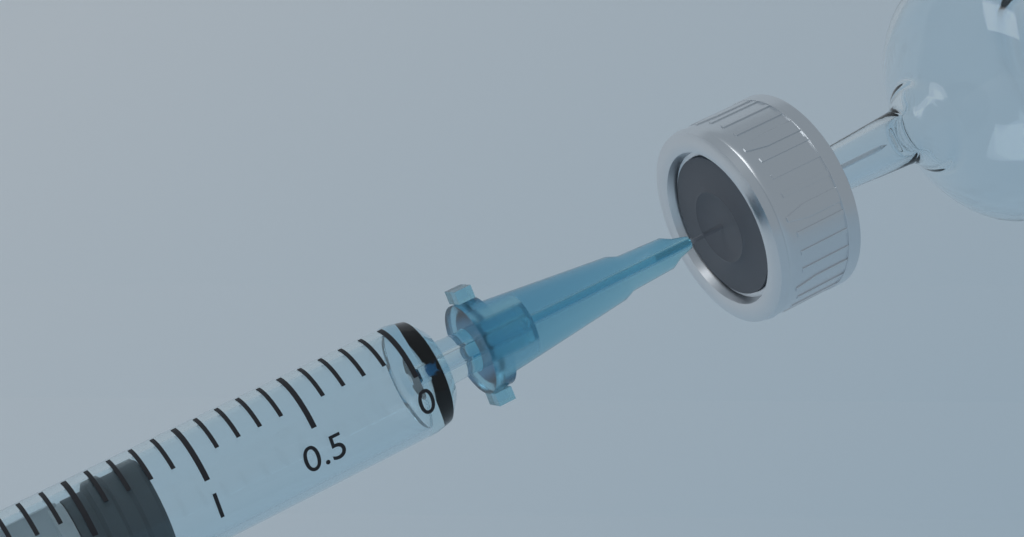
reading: 1.2 ml
